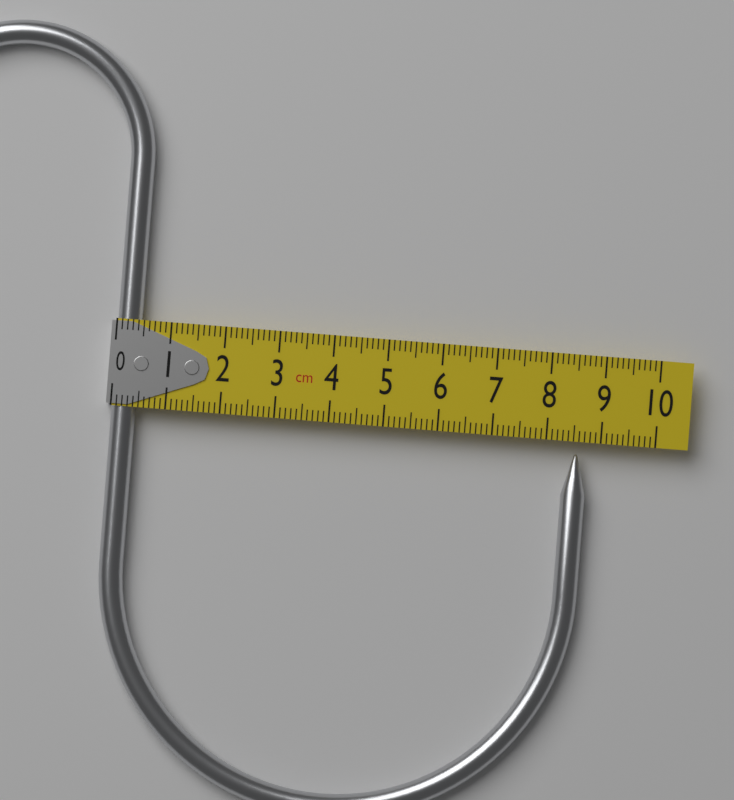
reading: 8.8 cm
